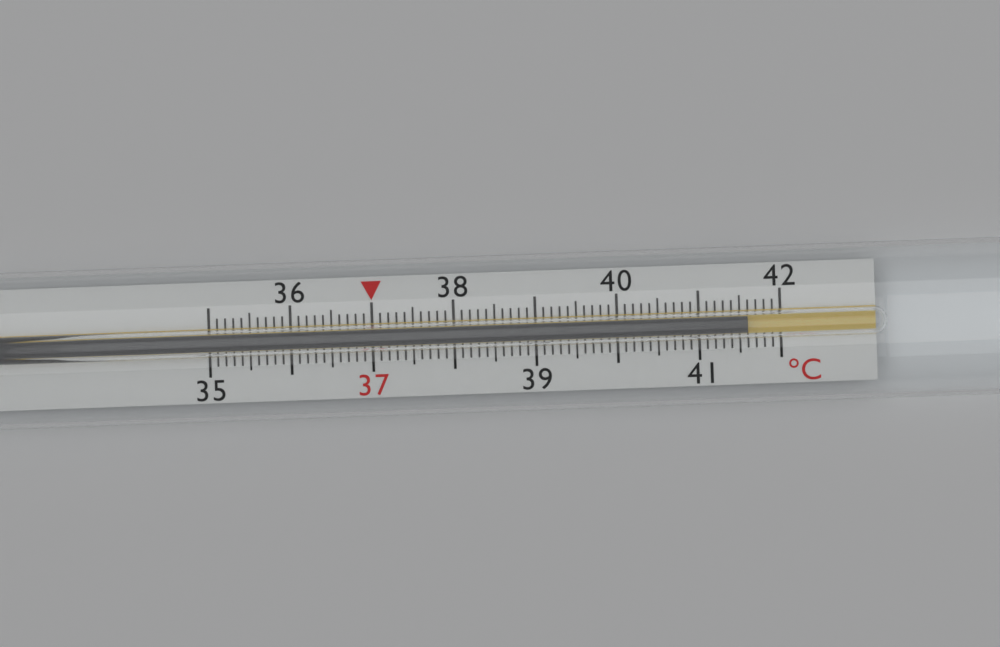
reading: 41.6 °C
